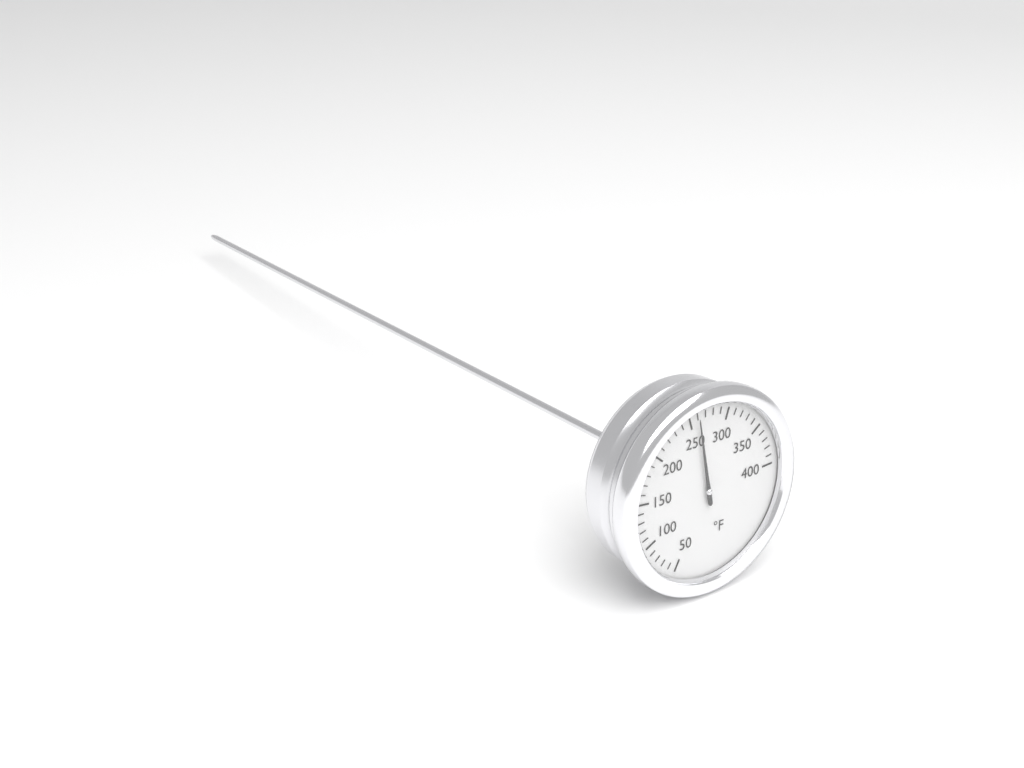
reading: 260 °F
